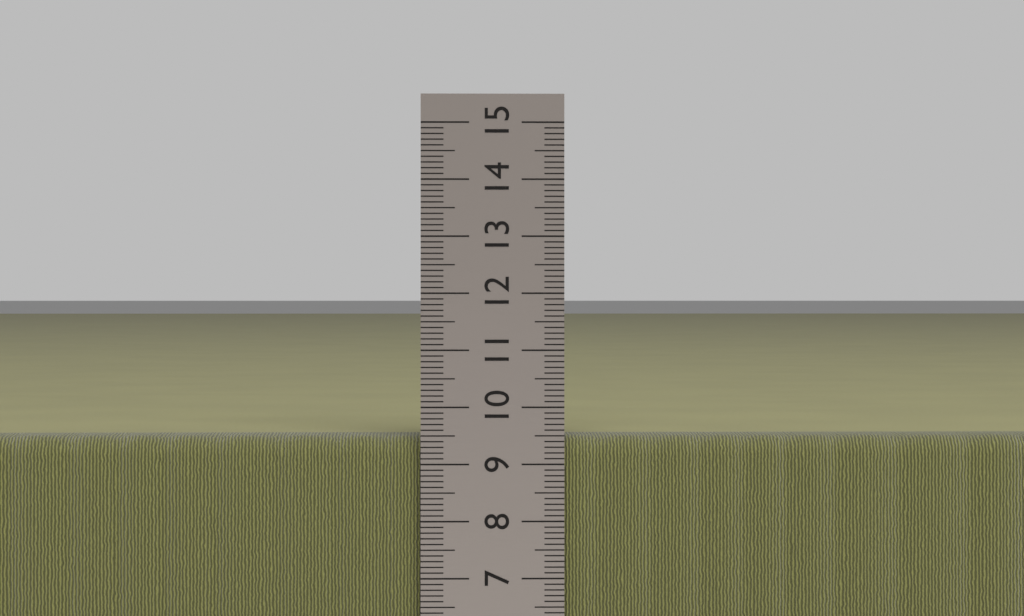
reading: 9.5 cm
